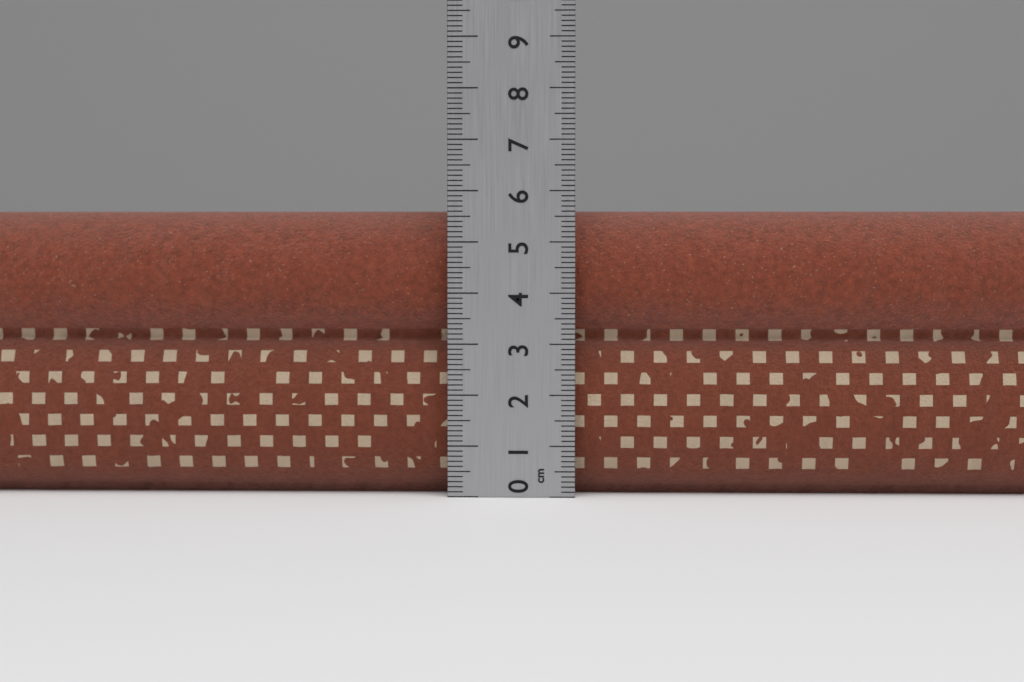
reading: 5.6 cm
